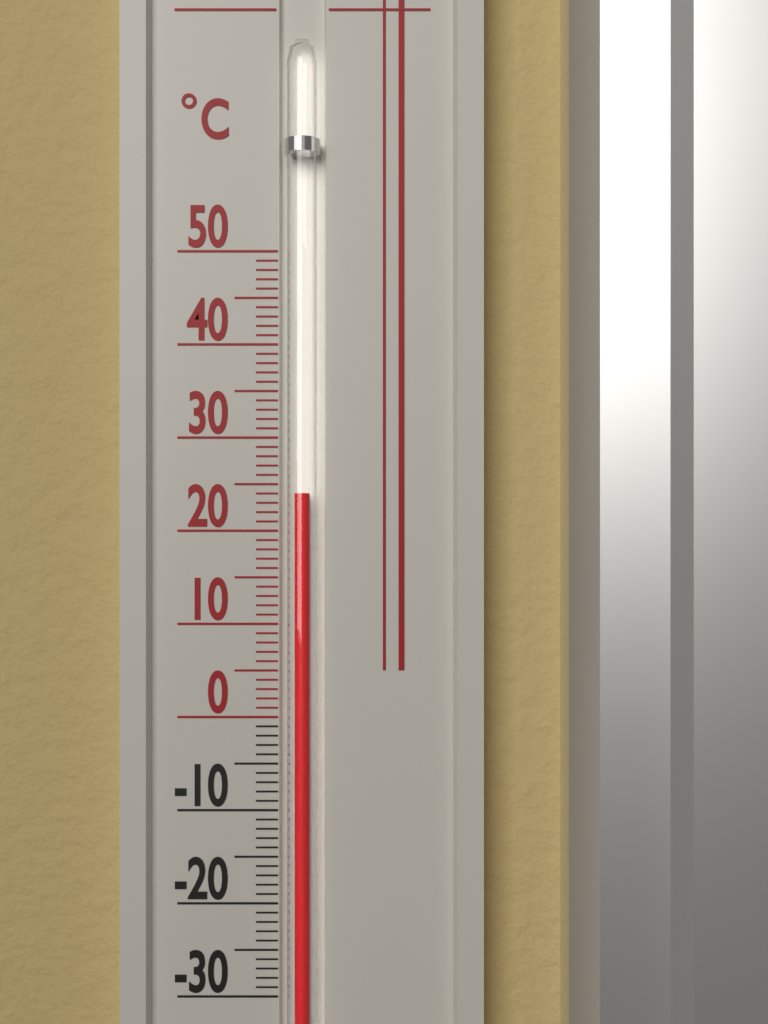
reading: 24 °C
